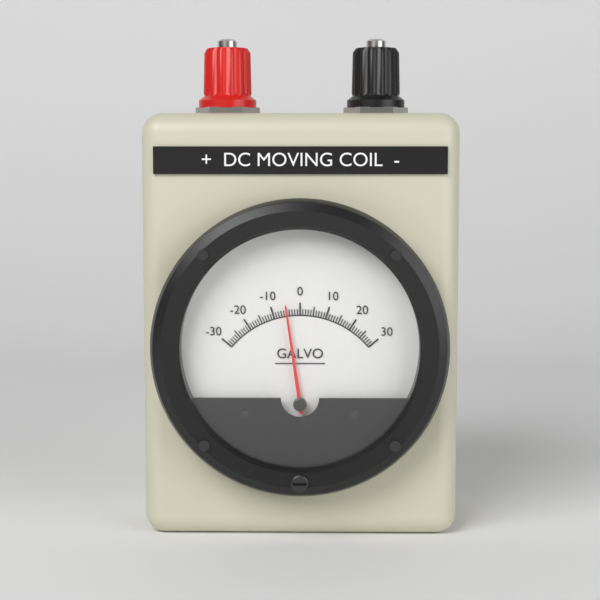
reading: -5 (no unit)
